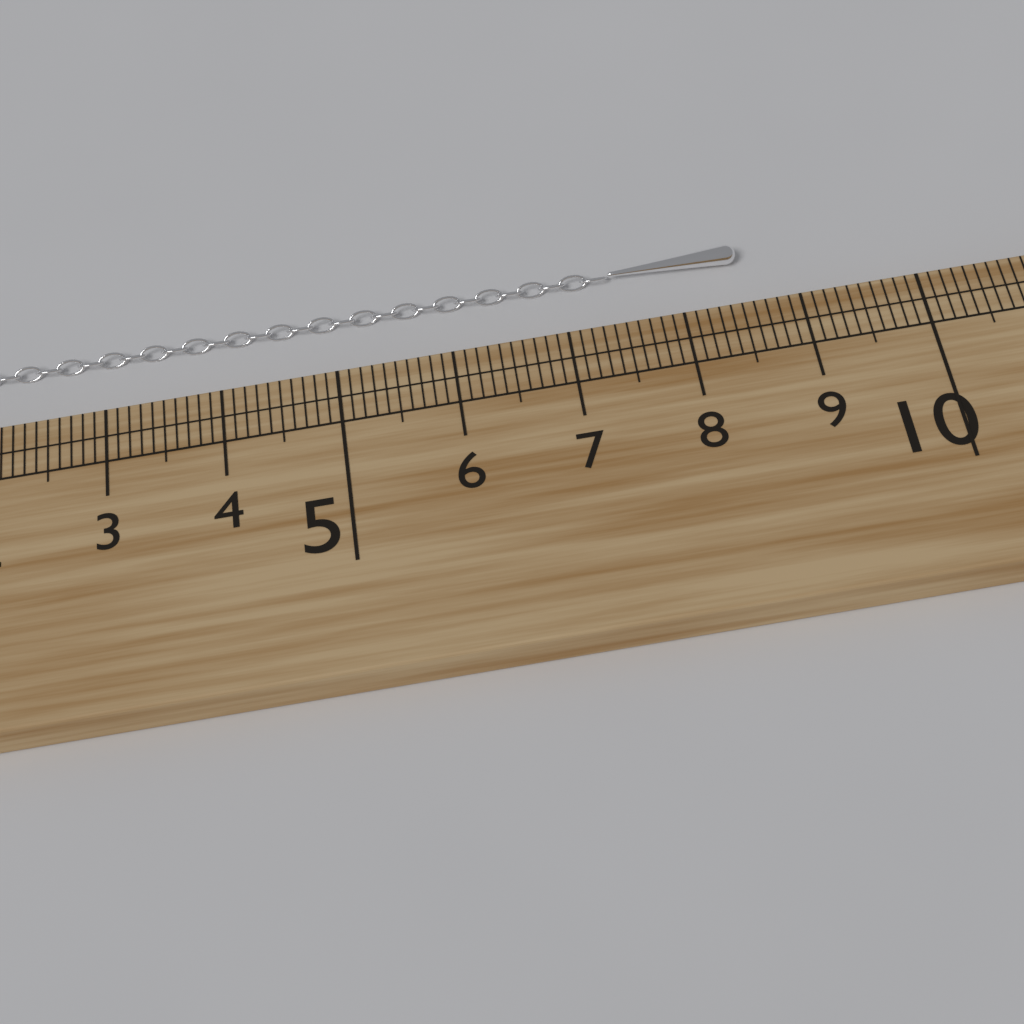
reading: 8.6 cm
